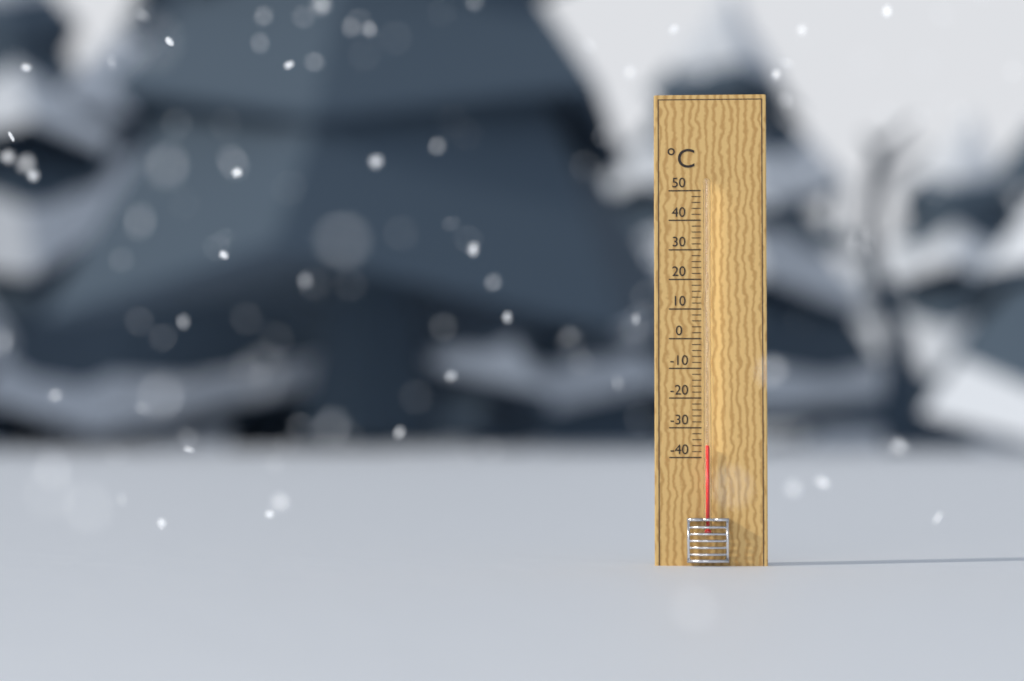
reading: -36 °C
